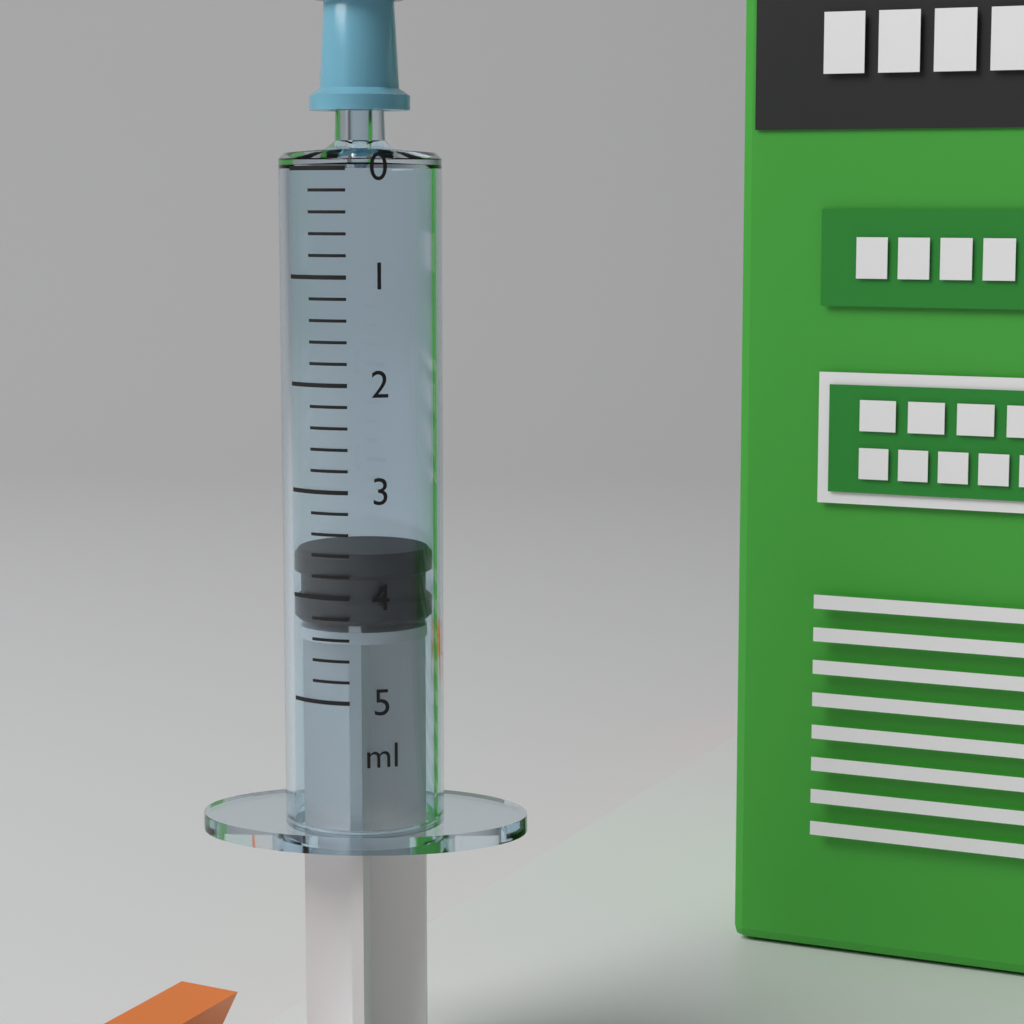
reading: 3.6 ml
